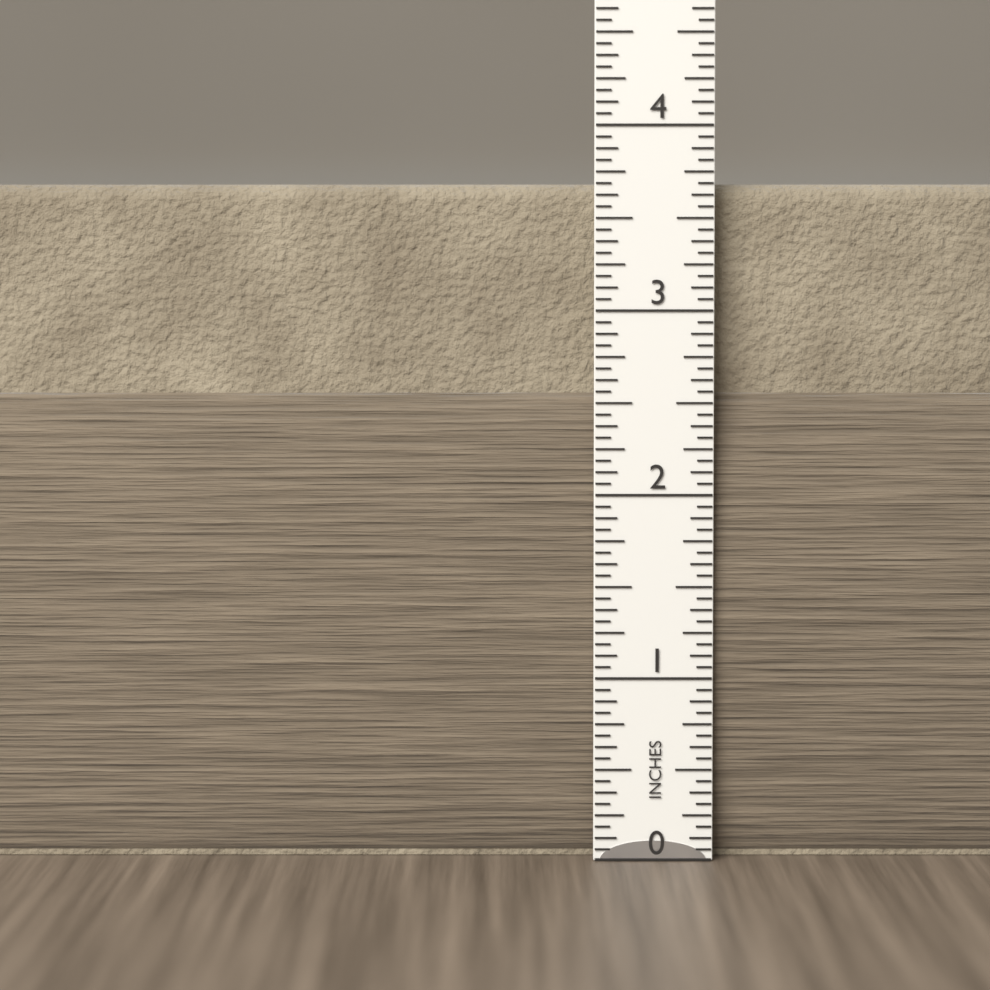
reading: 3.6875 in
